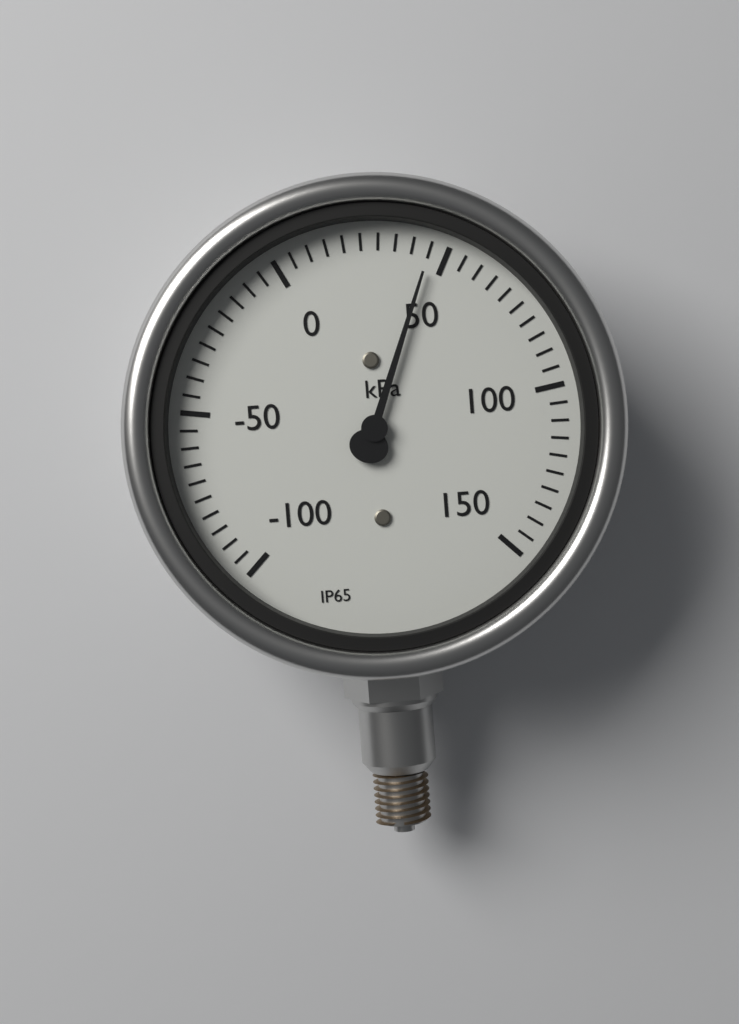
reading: 45 kPa
